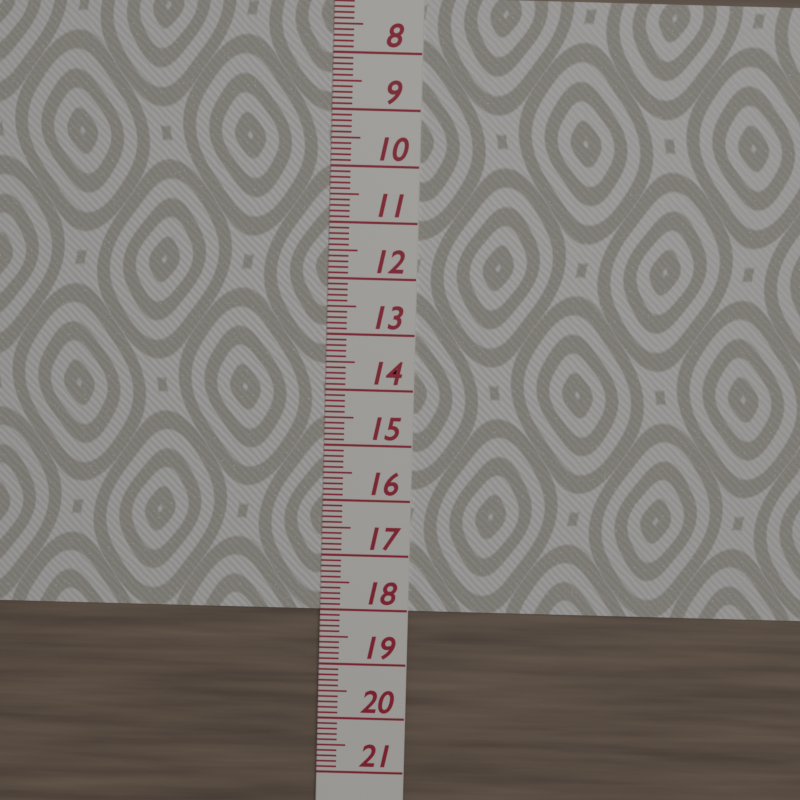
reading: 18.0 (no unit)
